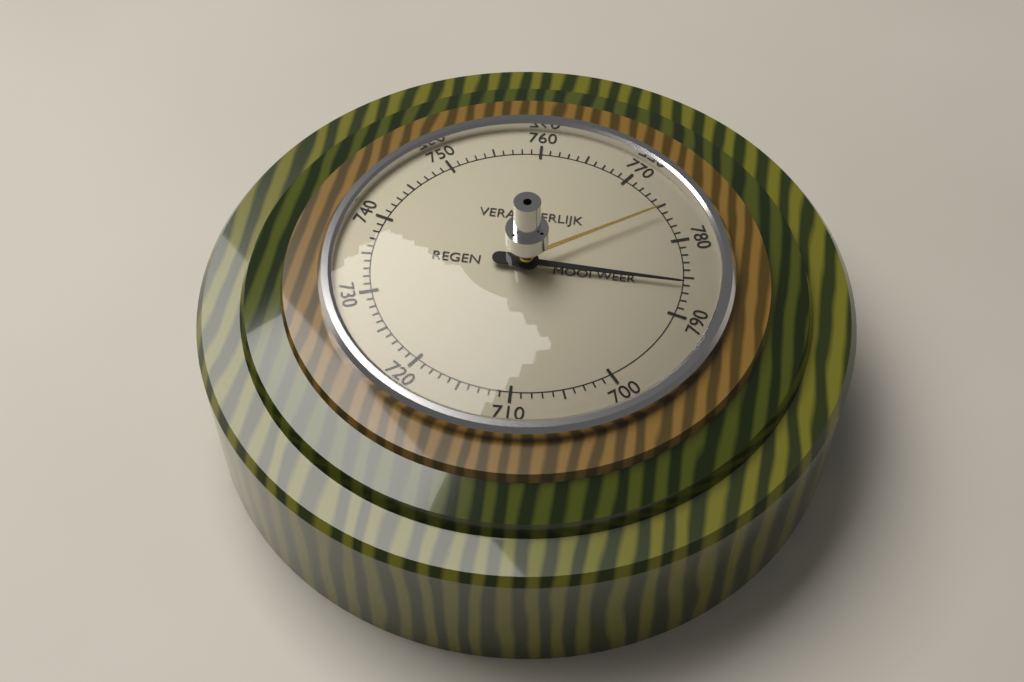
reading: 786 (no unit)
